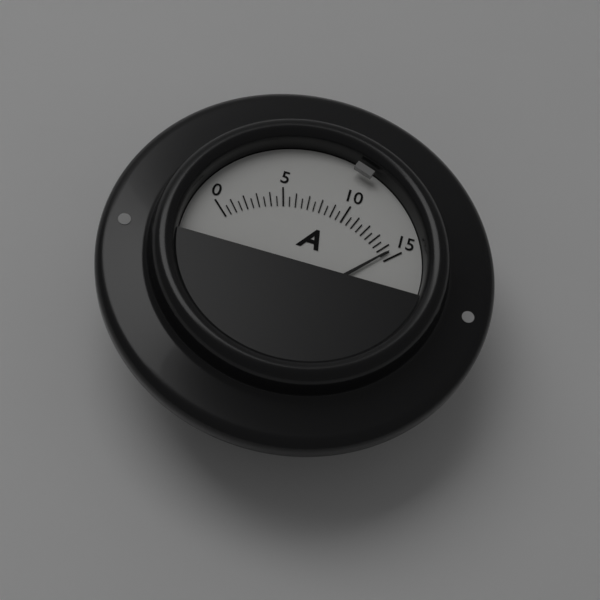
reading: 14.5 A
